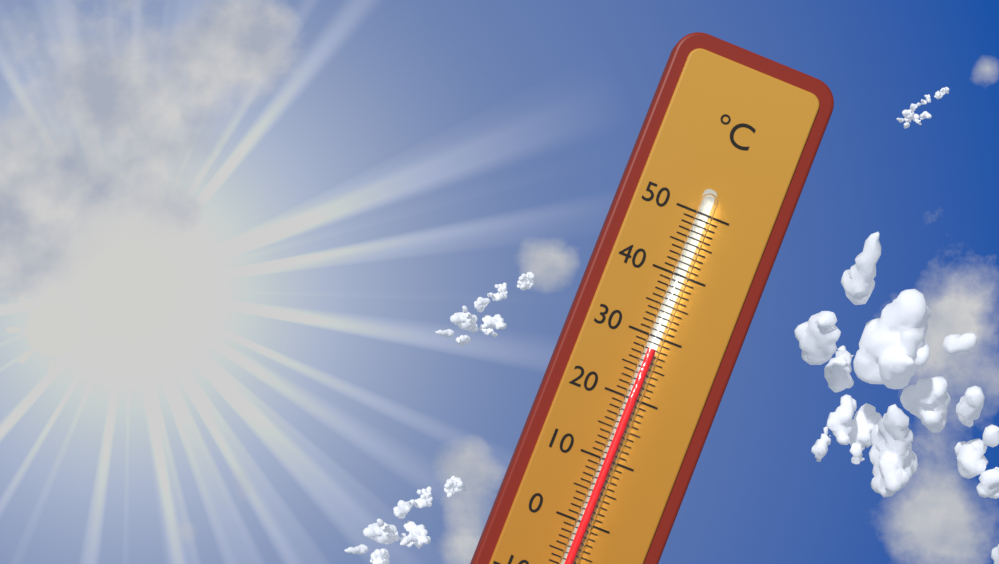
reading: 28 °C
